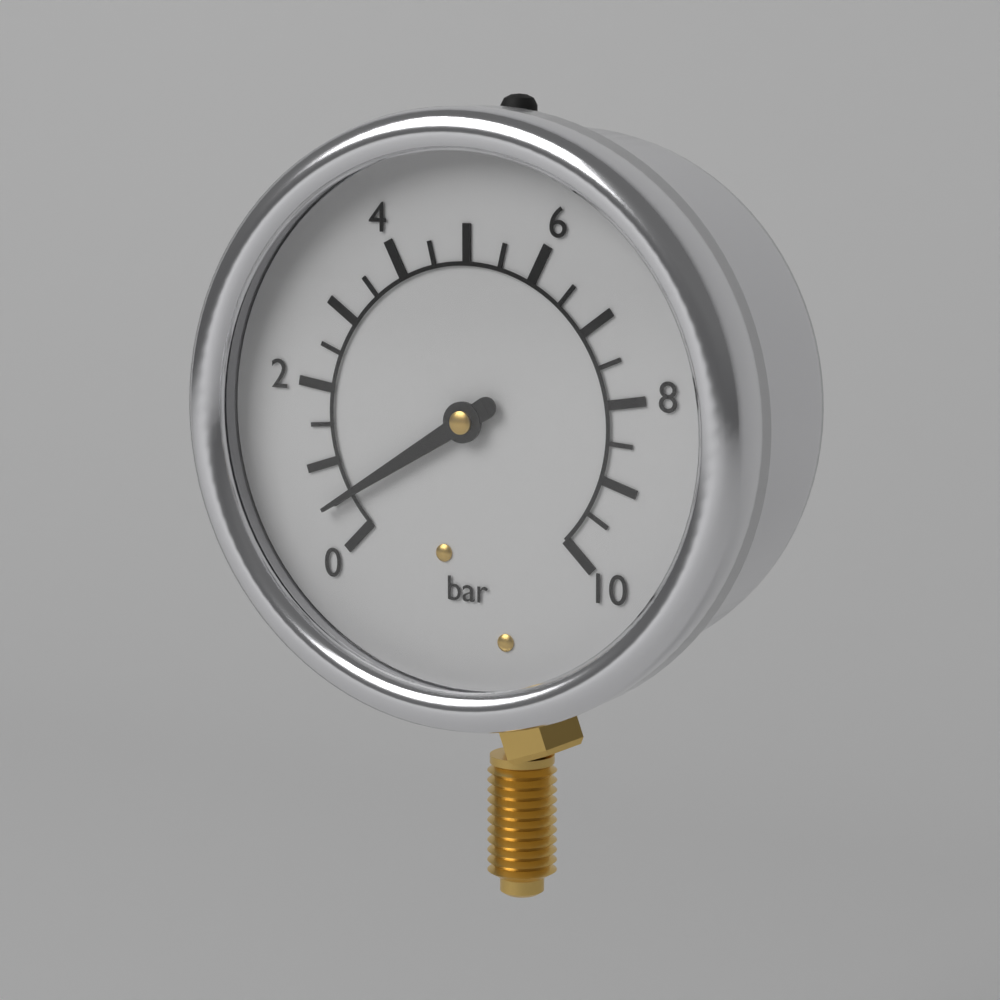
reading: 0.5 bar
